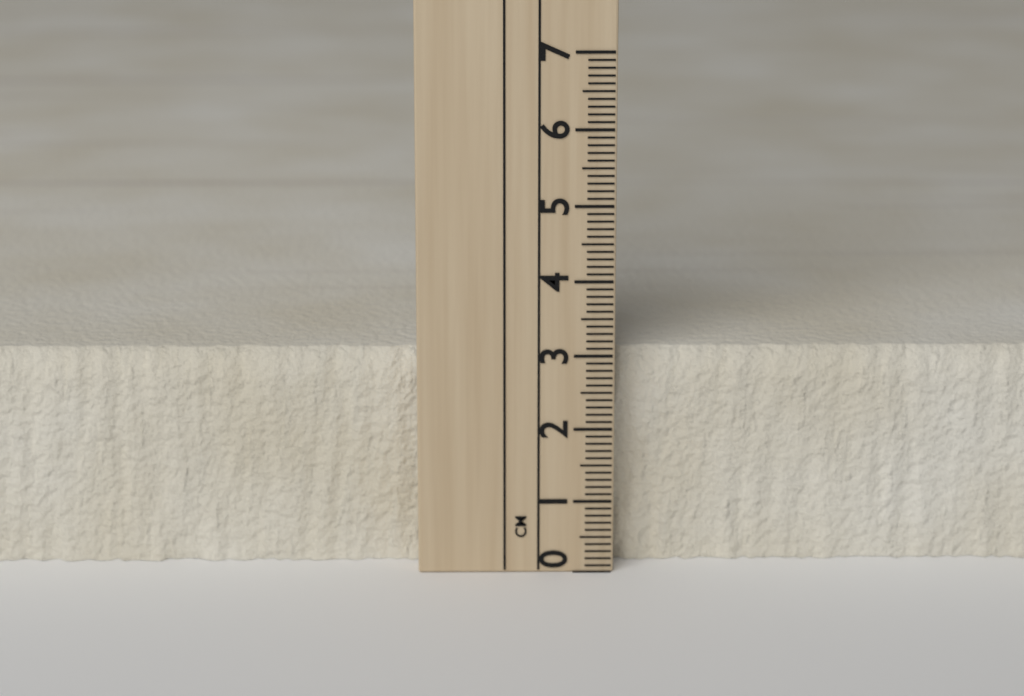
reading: 3.0 cm
